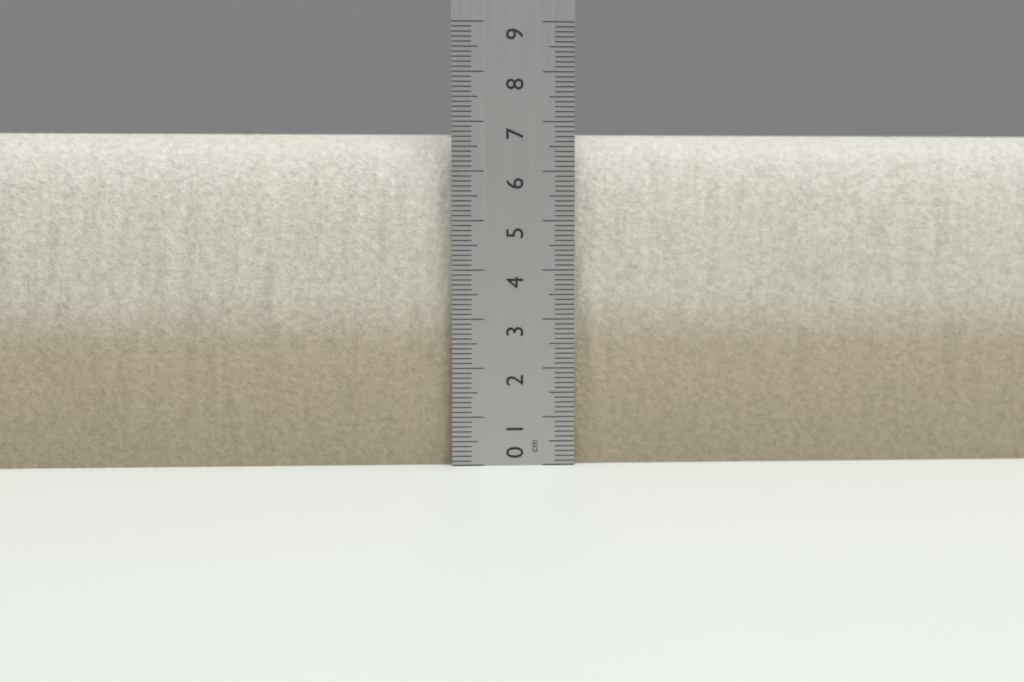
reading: 6.8 cm
